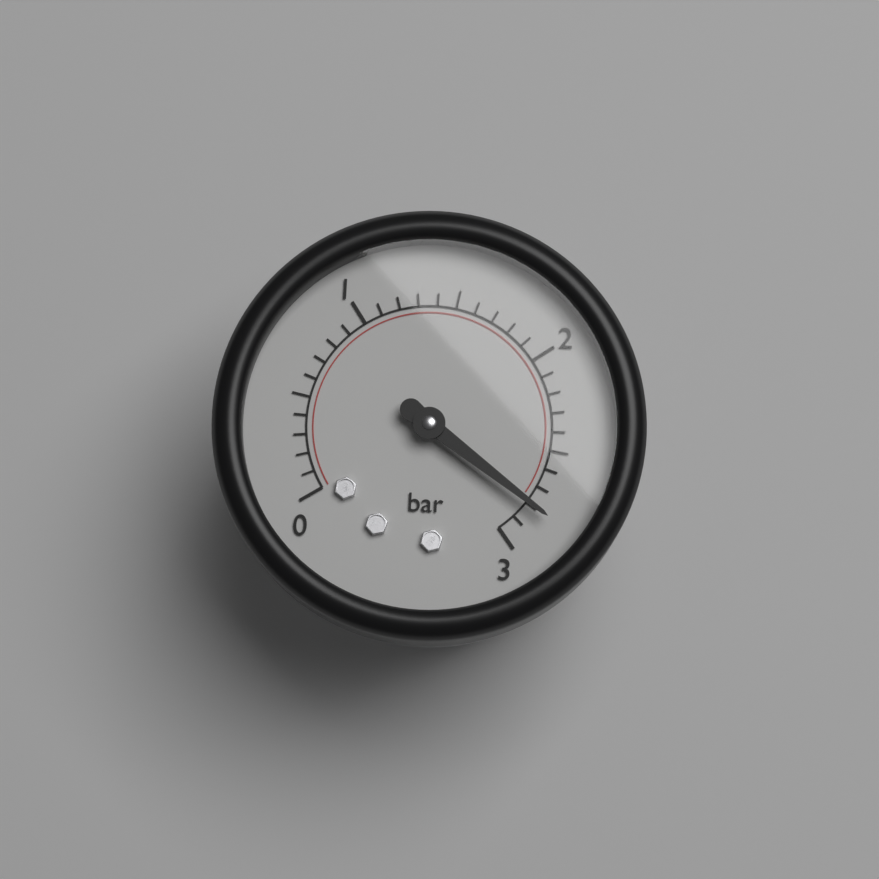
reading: 2.8 bar
